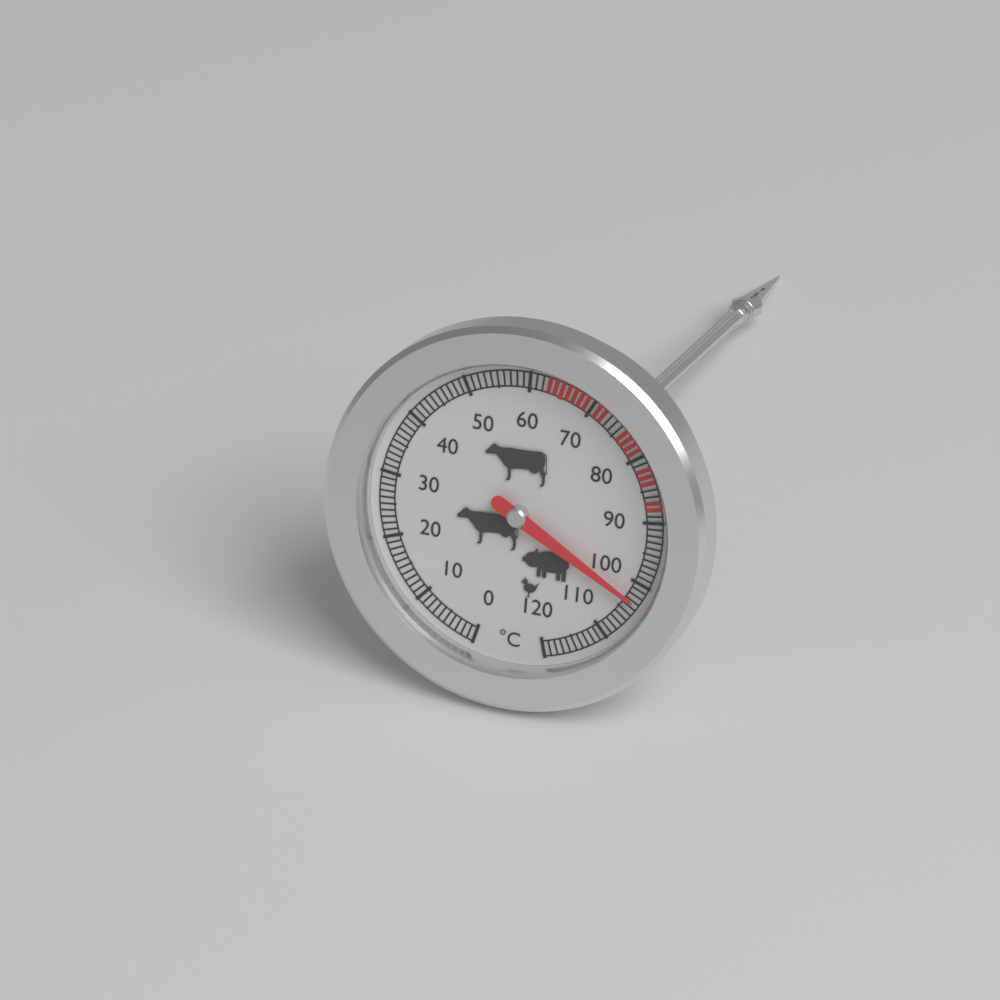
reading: 103 °C
